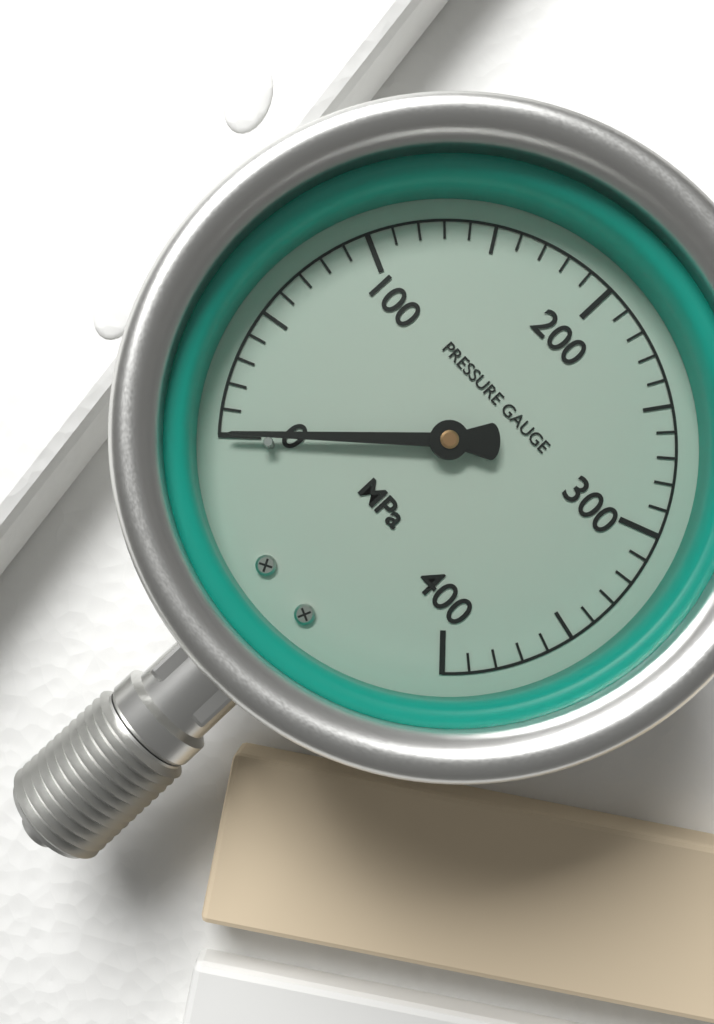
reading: 0 MPa
